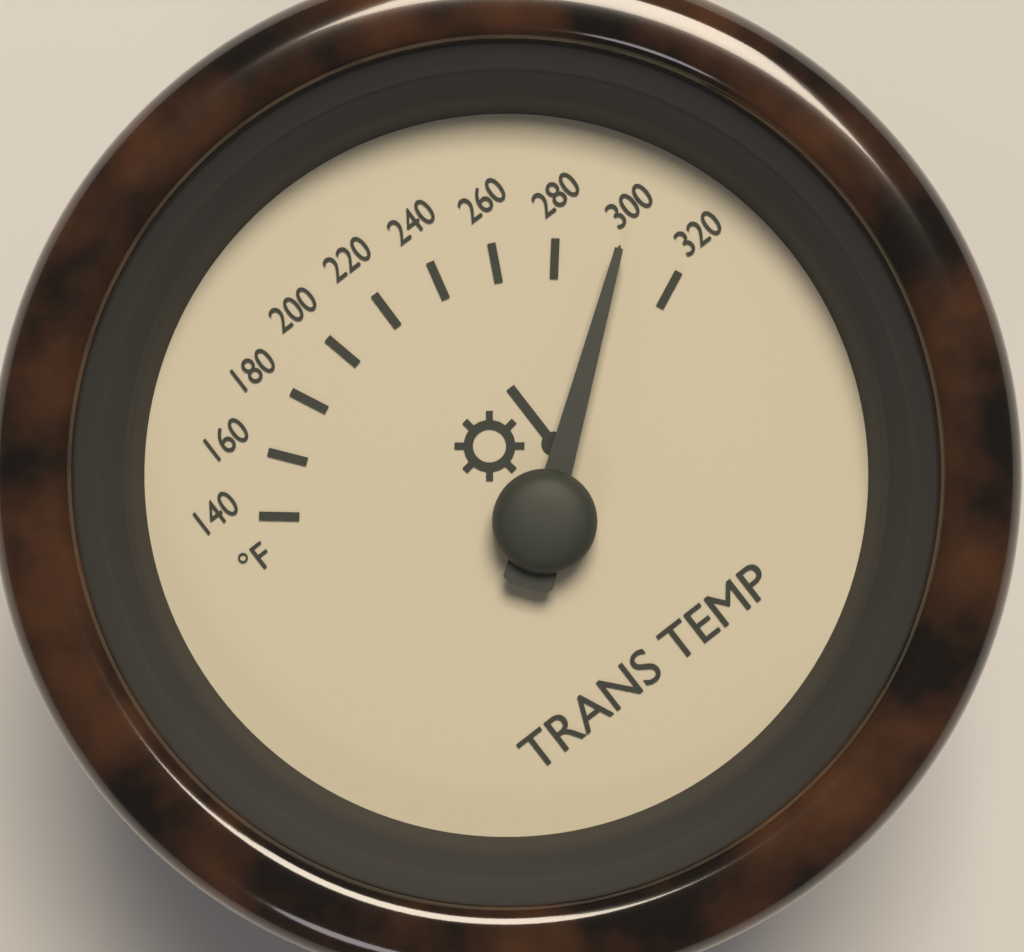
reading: 300 °F
